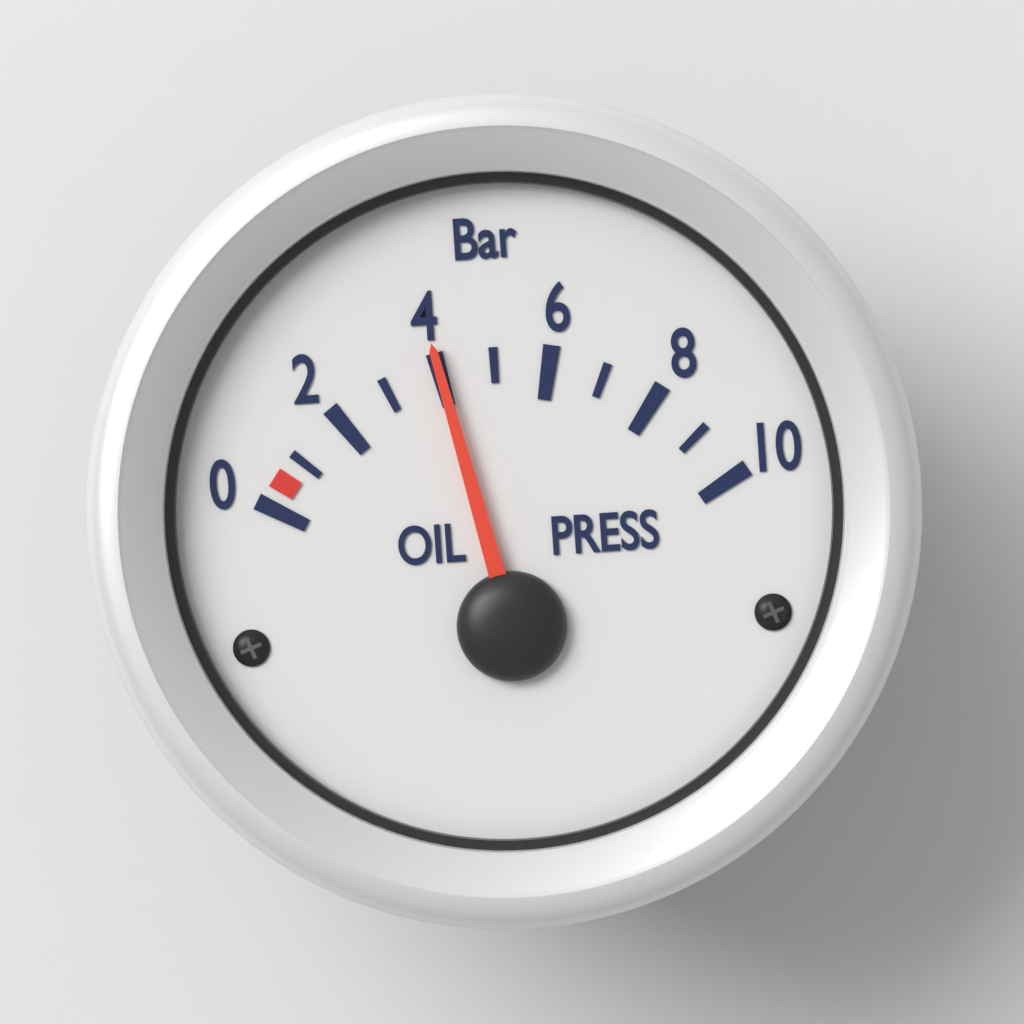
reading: 4 bar
